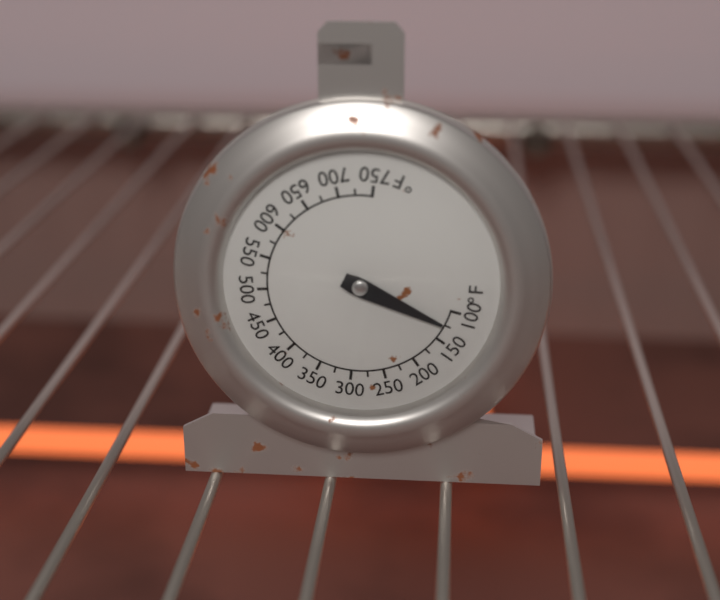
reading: 125 °F
